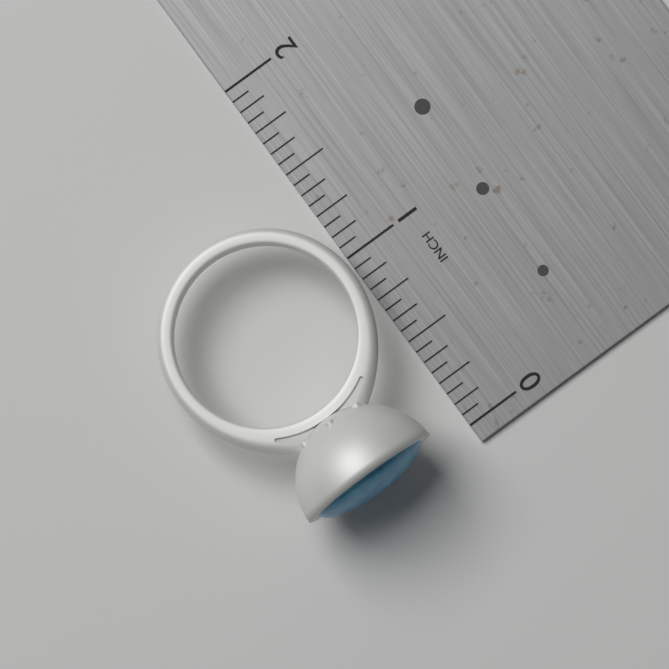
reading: 1.4375 in
